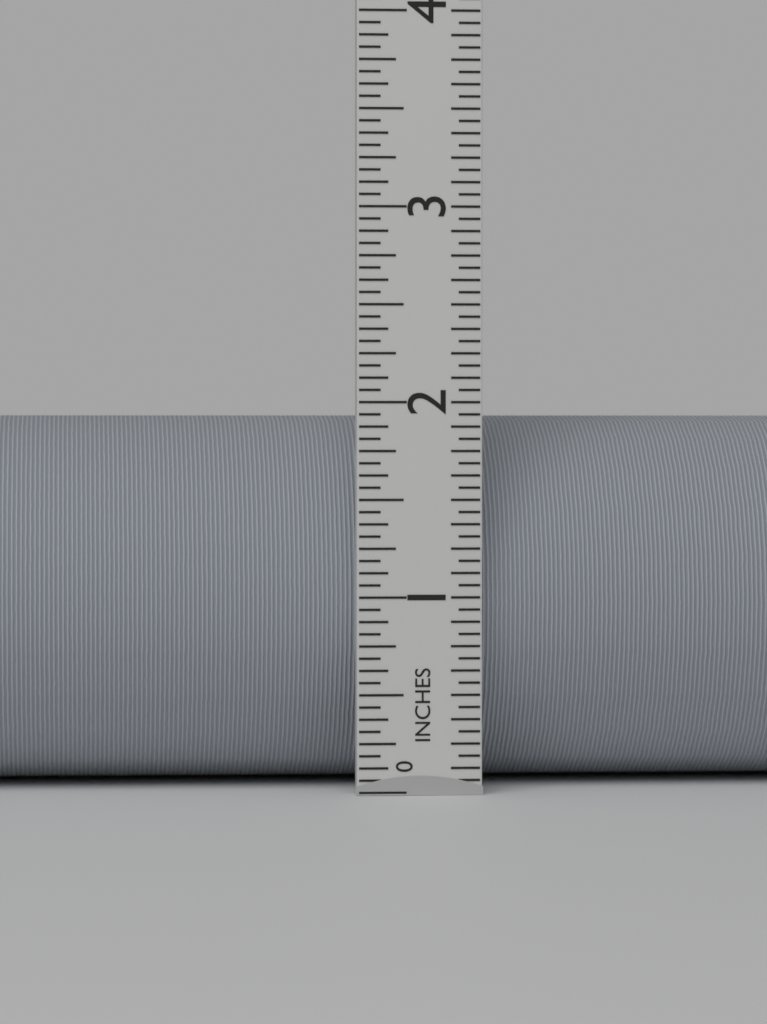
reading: 1.9375 in
